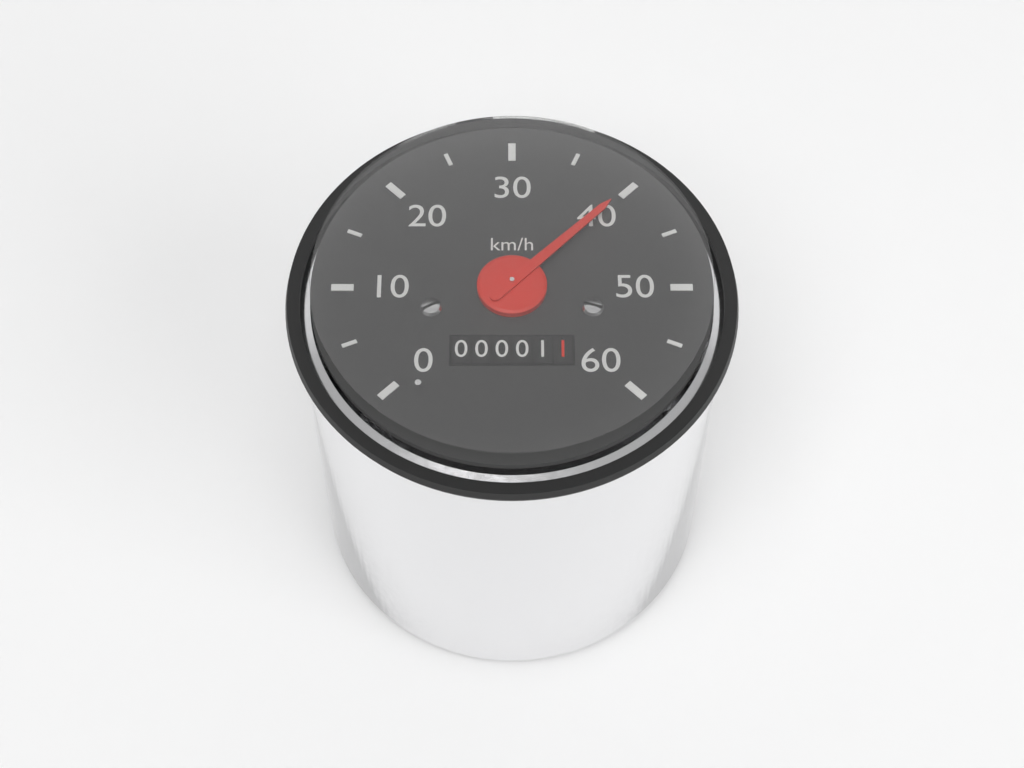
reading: 40 km/h
